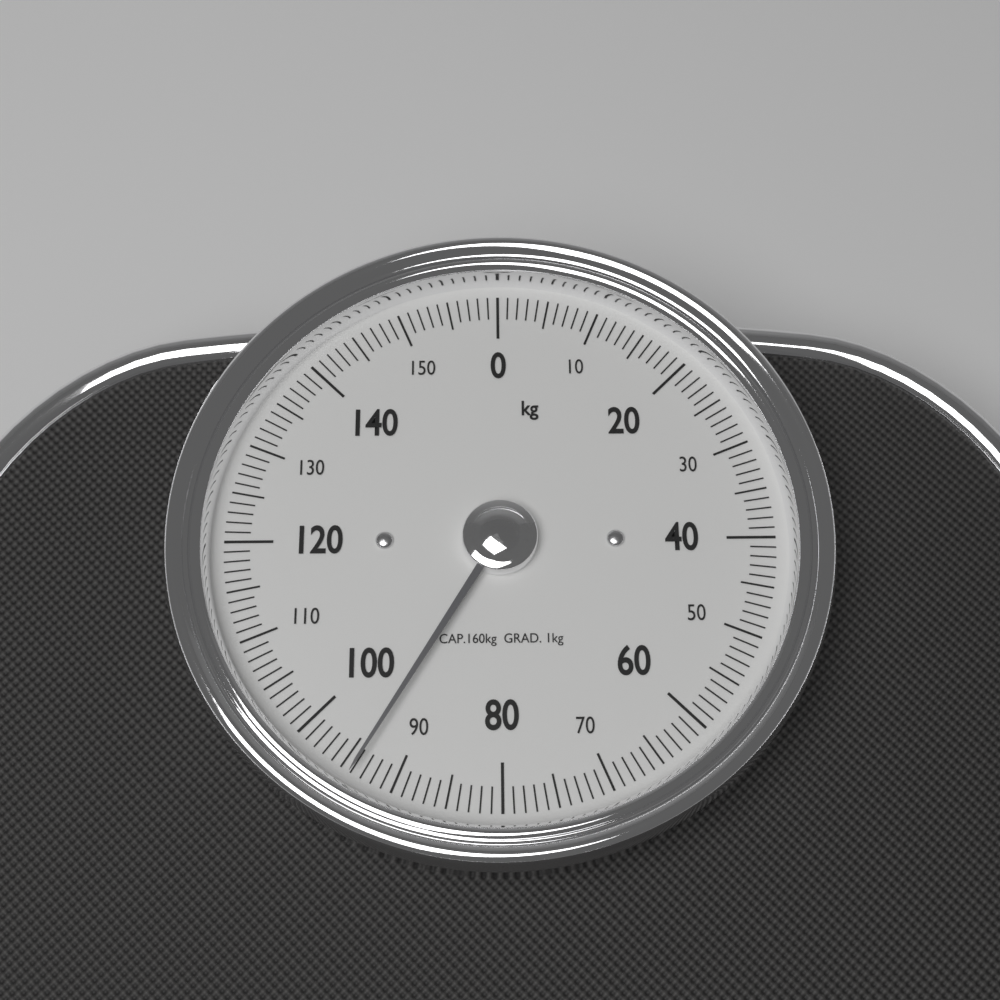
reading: 94 kg
